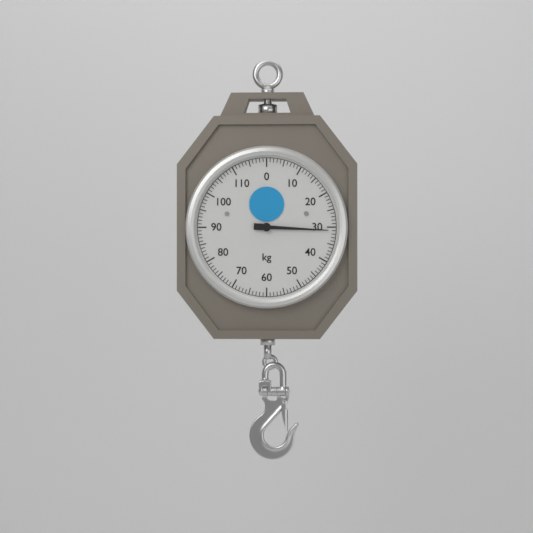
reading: 31 kg
